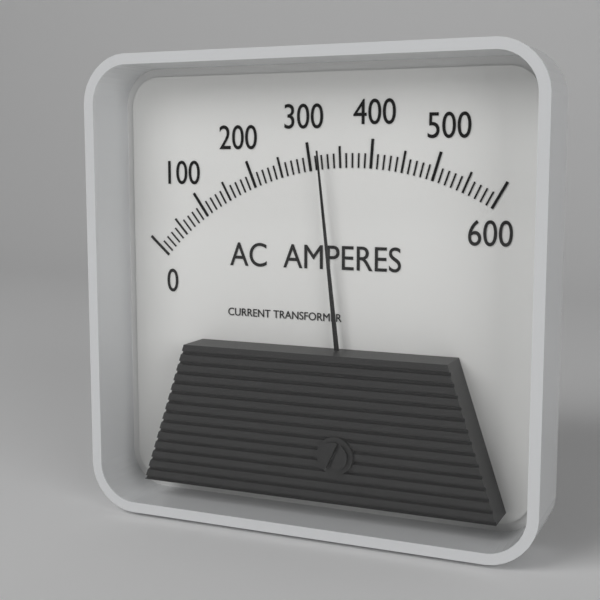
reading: 320 A
